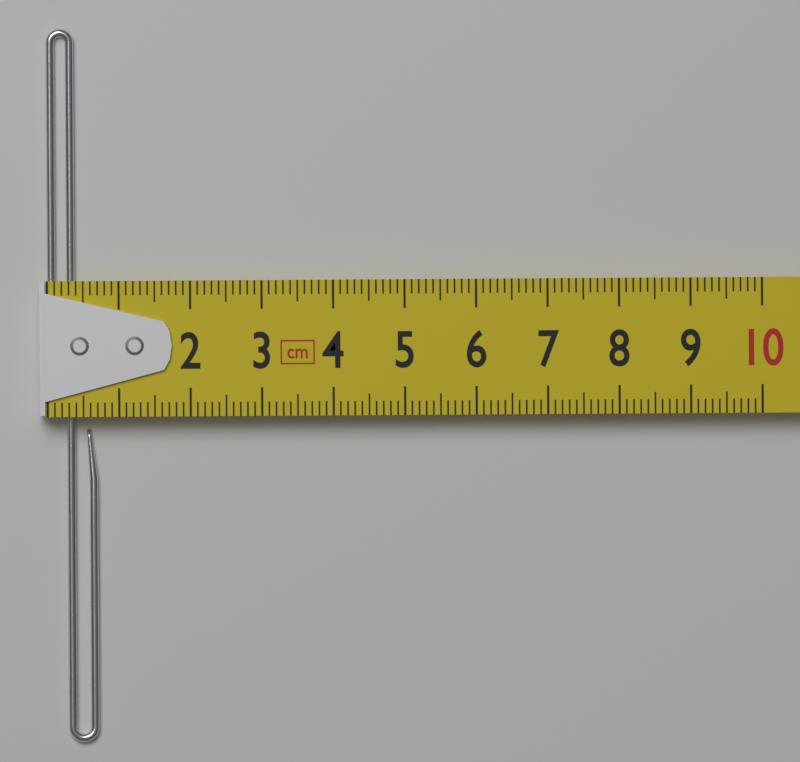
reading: 0.7 cm
